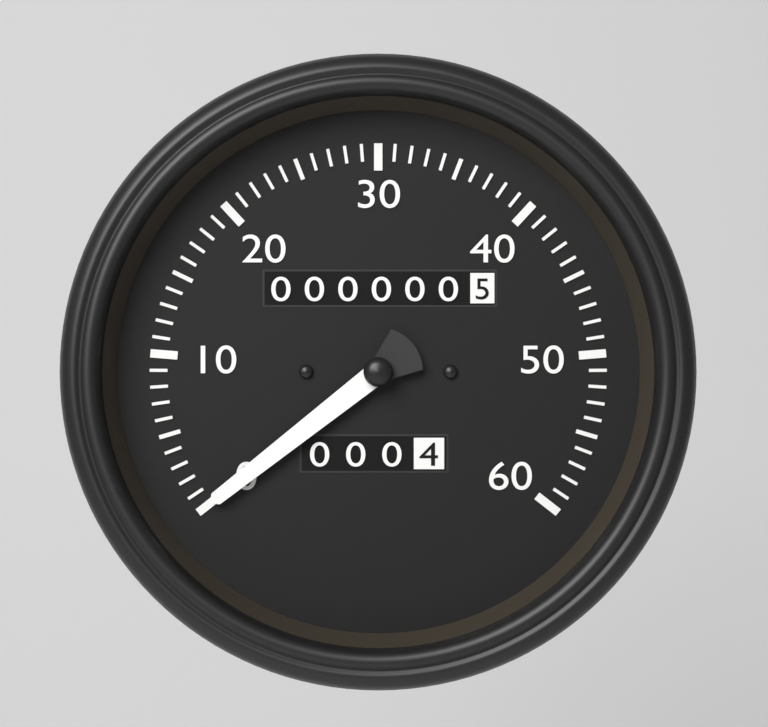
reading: 0 (no unit)
